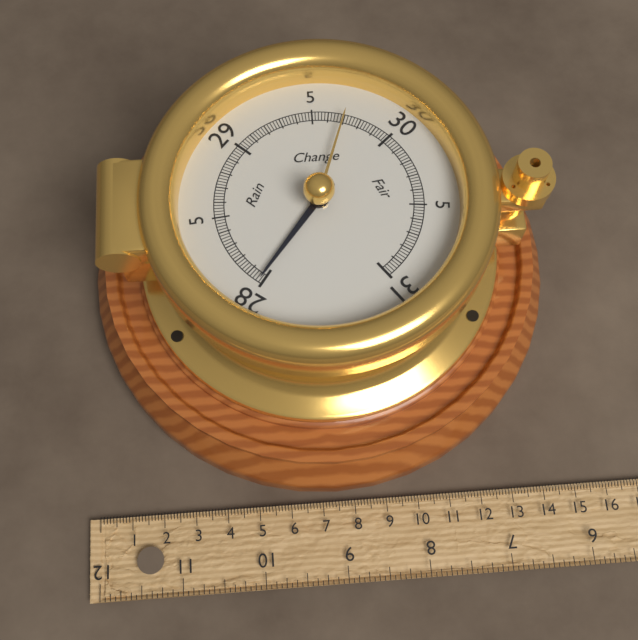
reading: 28.02 inHg
